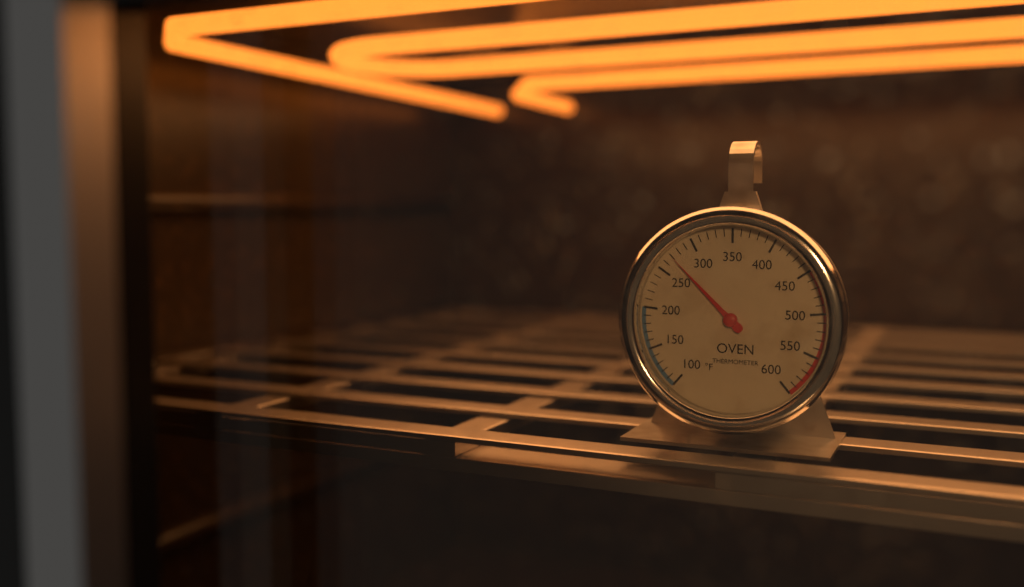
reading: 270 °F
